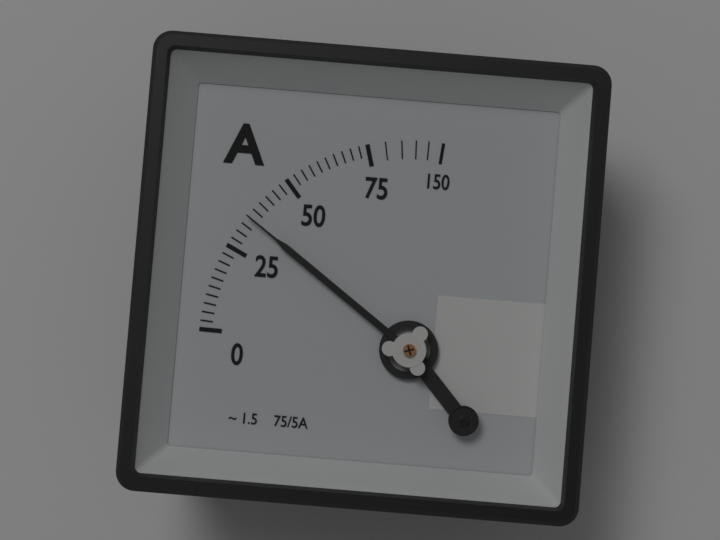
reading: 35.0 A
